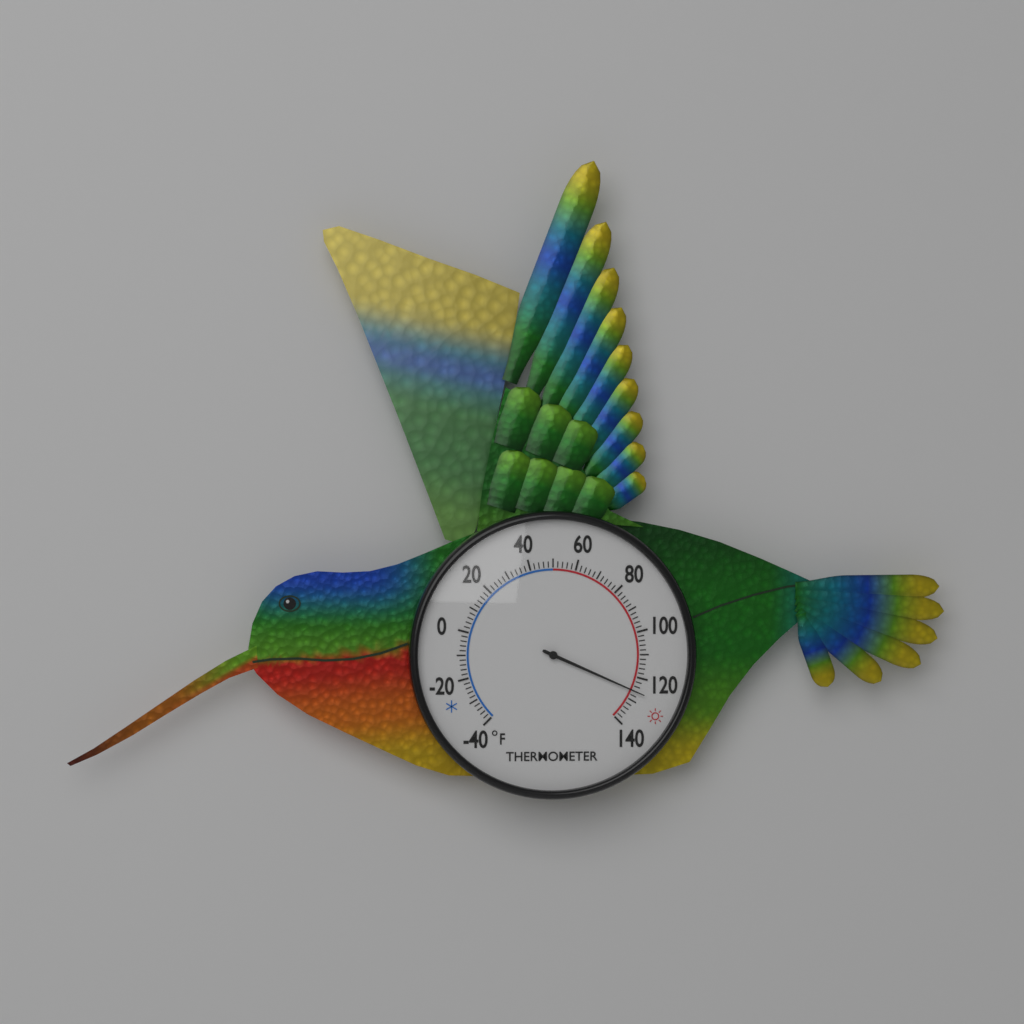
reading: 126 °F
